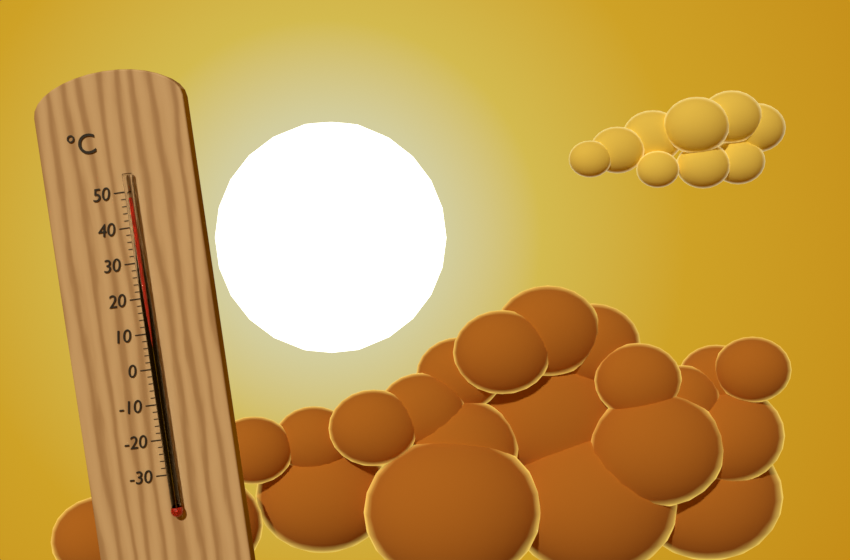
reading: 48 °C
